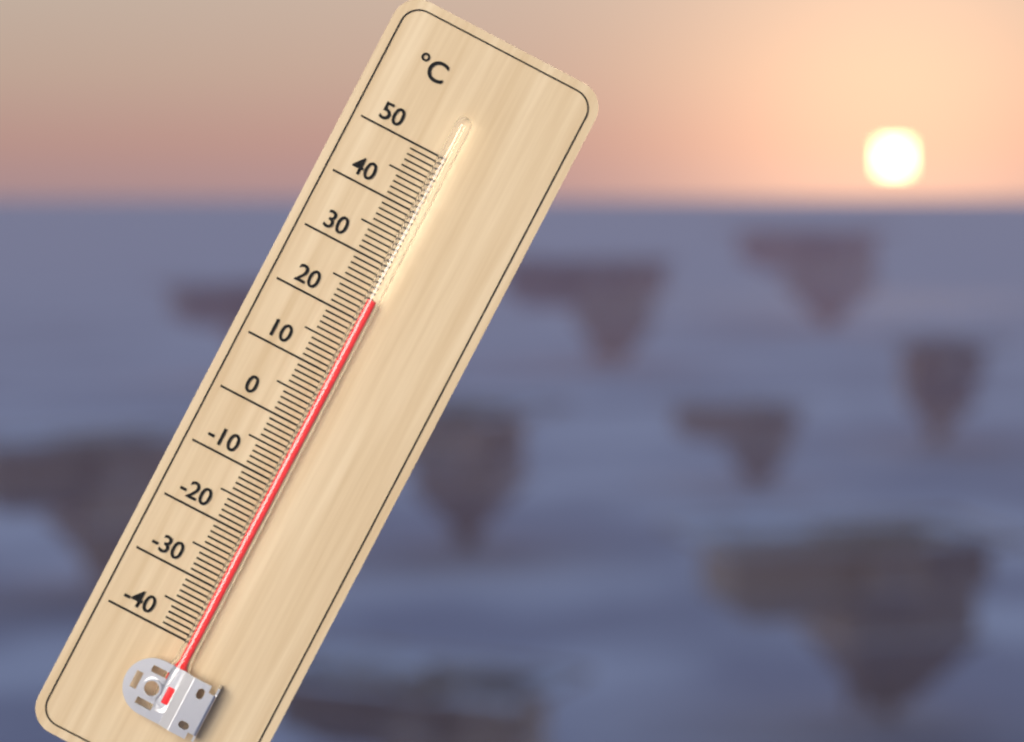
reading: 24 °C
